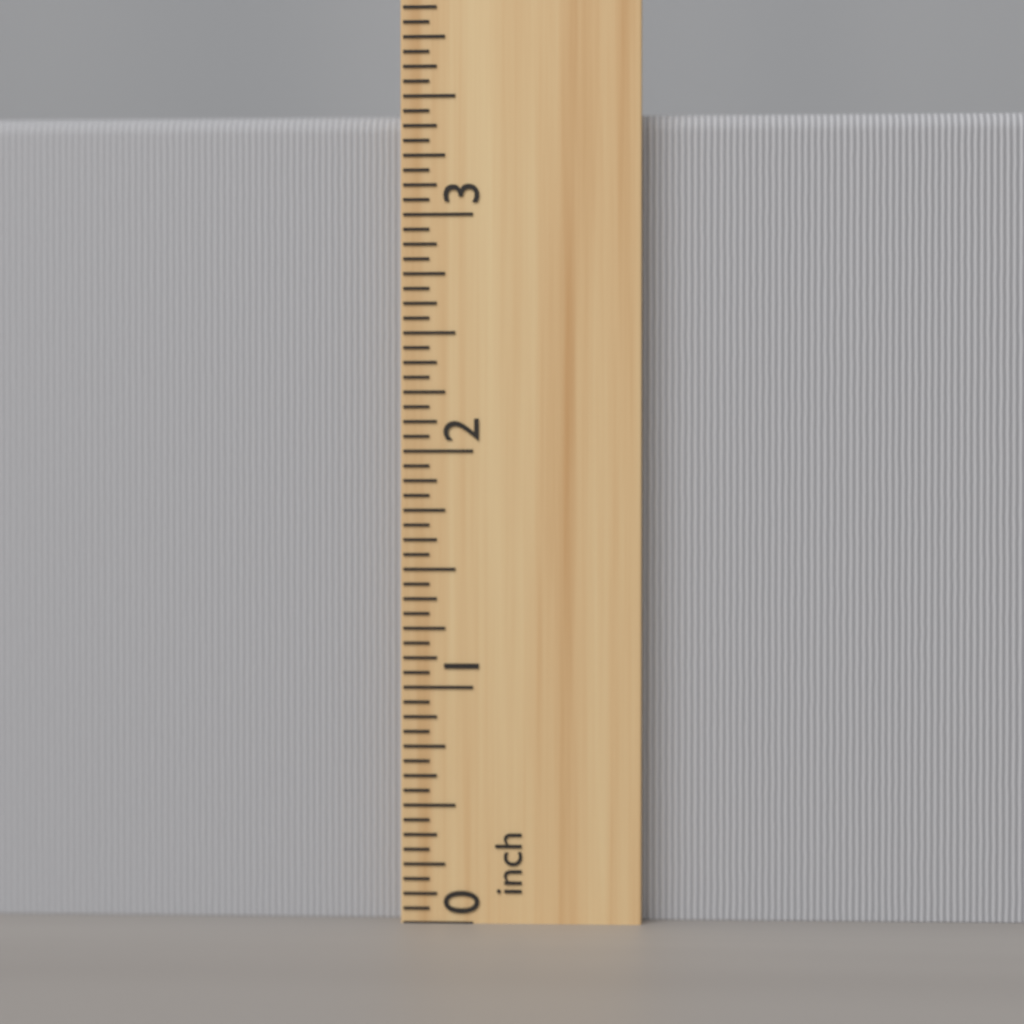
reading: 3.4375 inch
